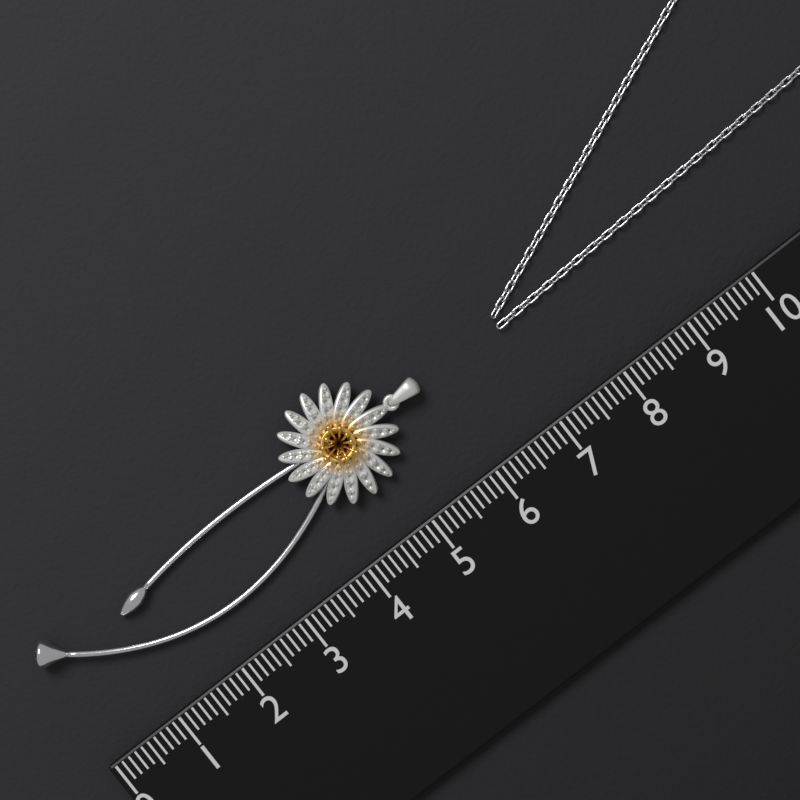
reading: 5.9 (no unit)
